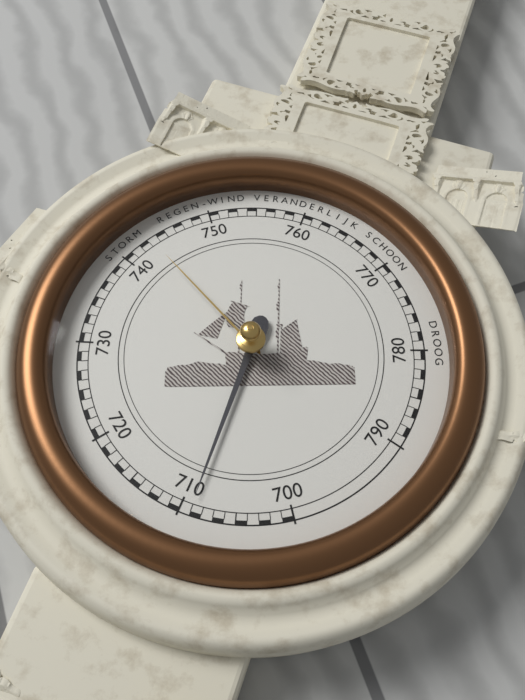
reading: 709 mmHg
